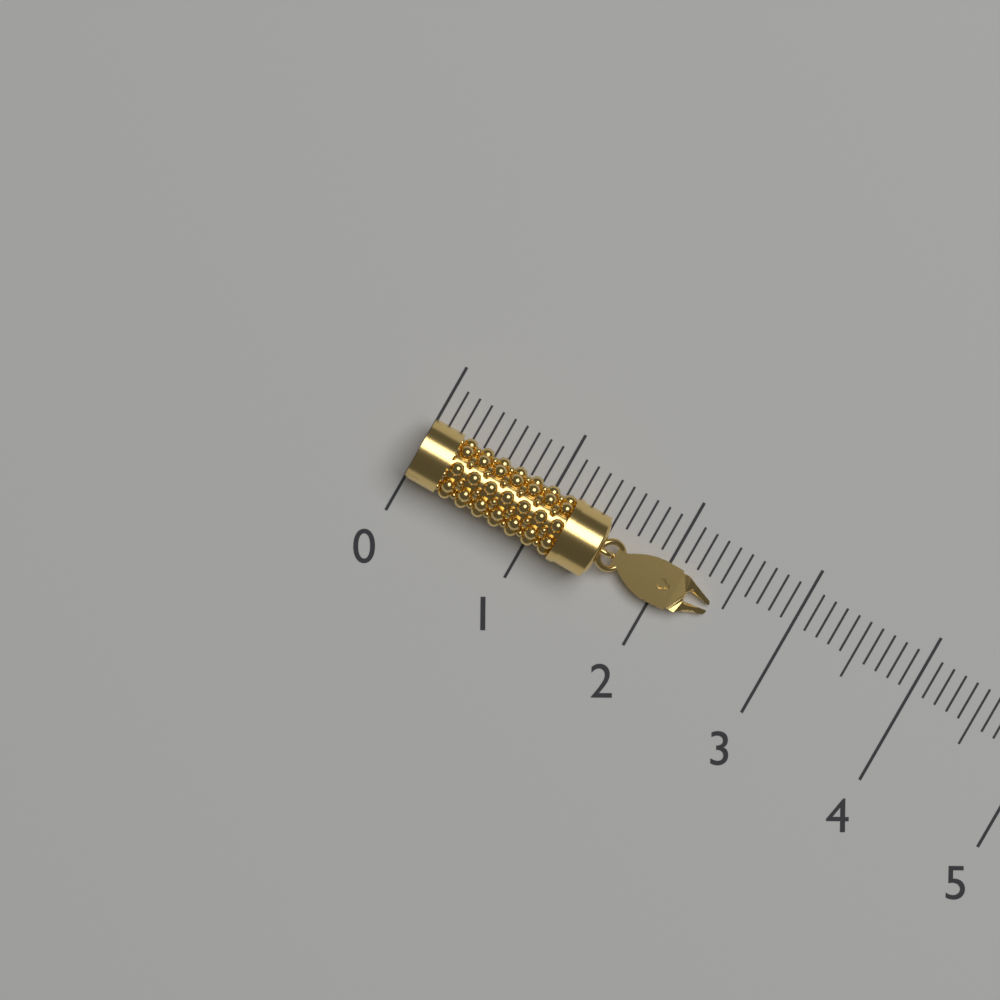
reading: 2.4 (no unit)
